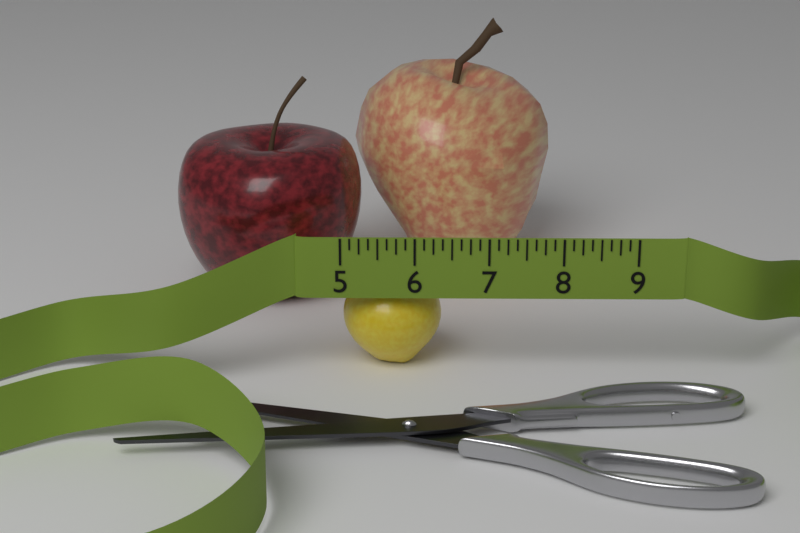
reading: 6.375 (no unit)
